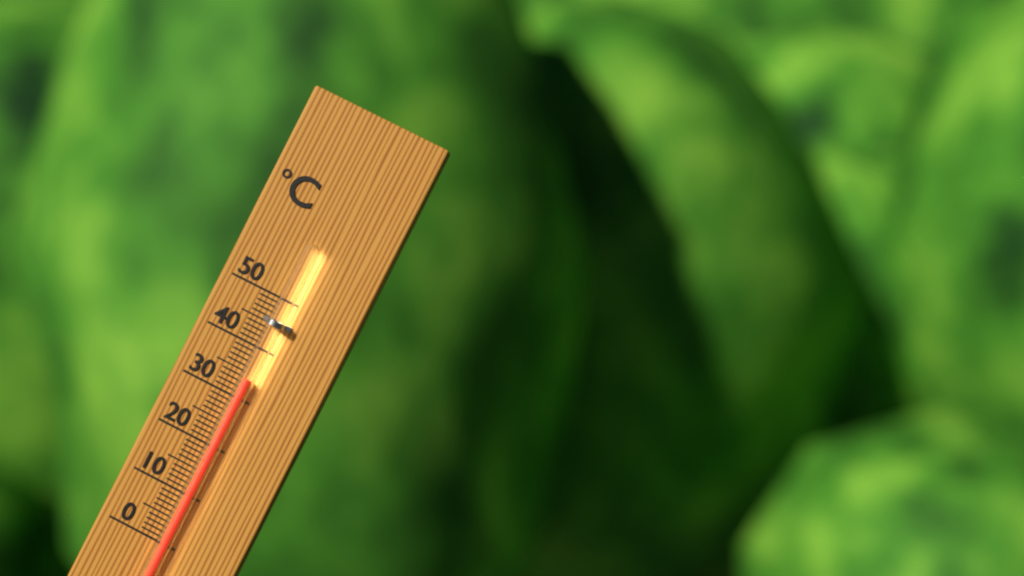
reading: 34 °C
